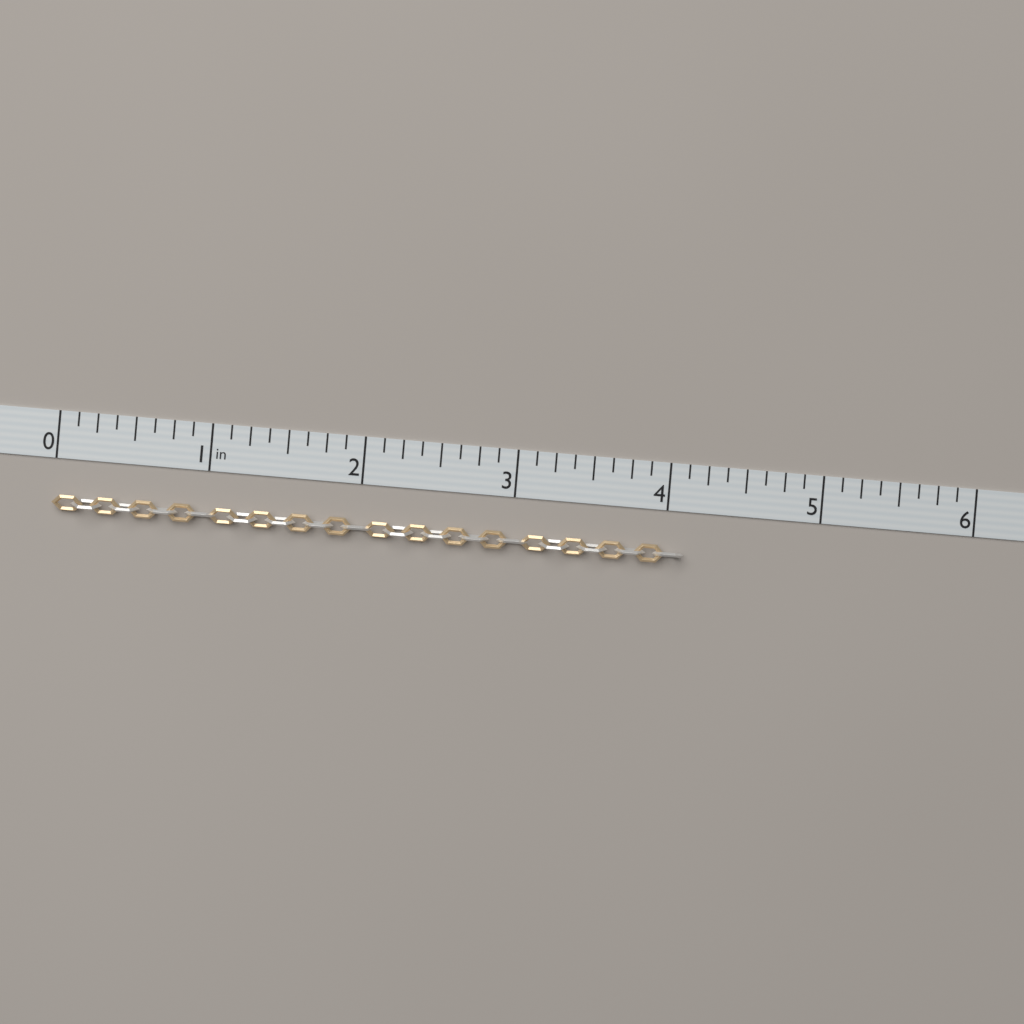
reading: 4.125 in
